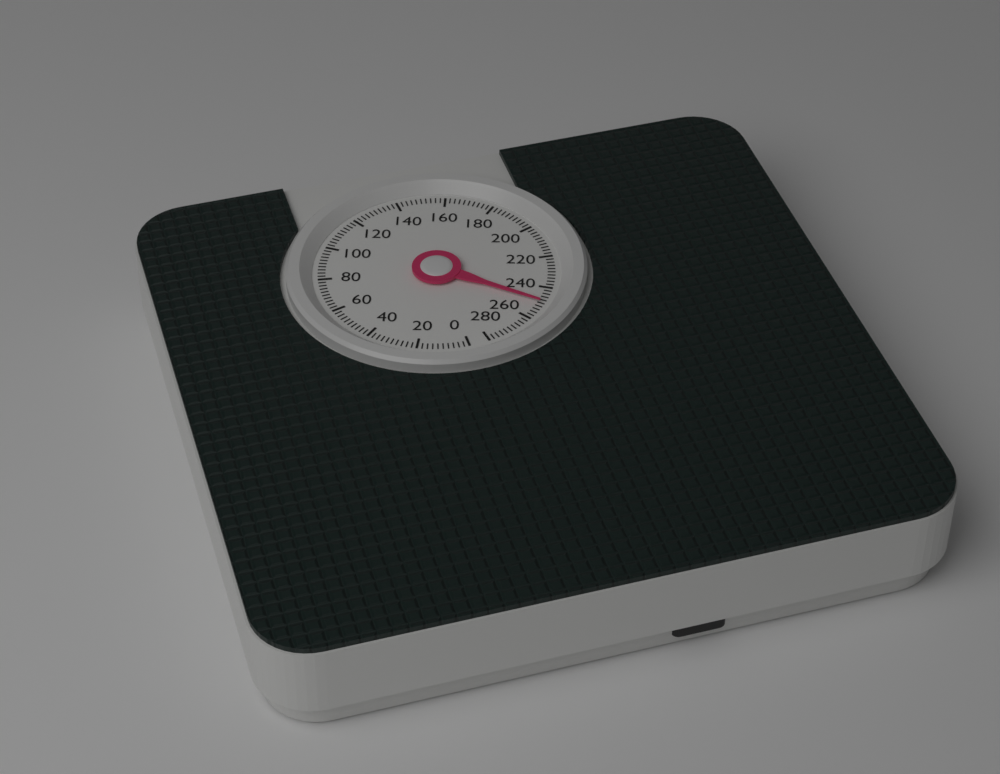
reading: 250 (no unit)
